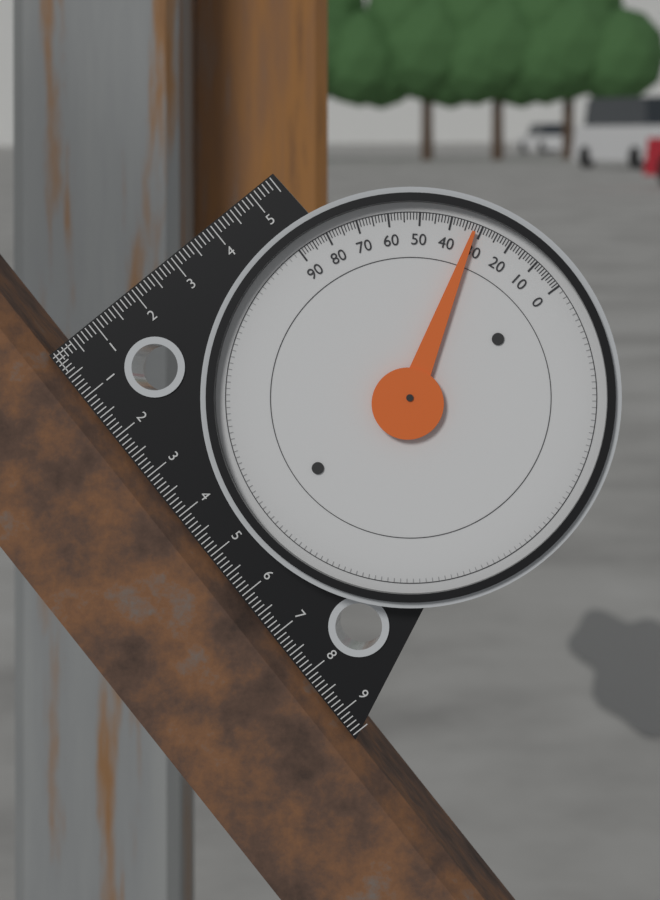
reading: 32 (no unit)
